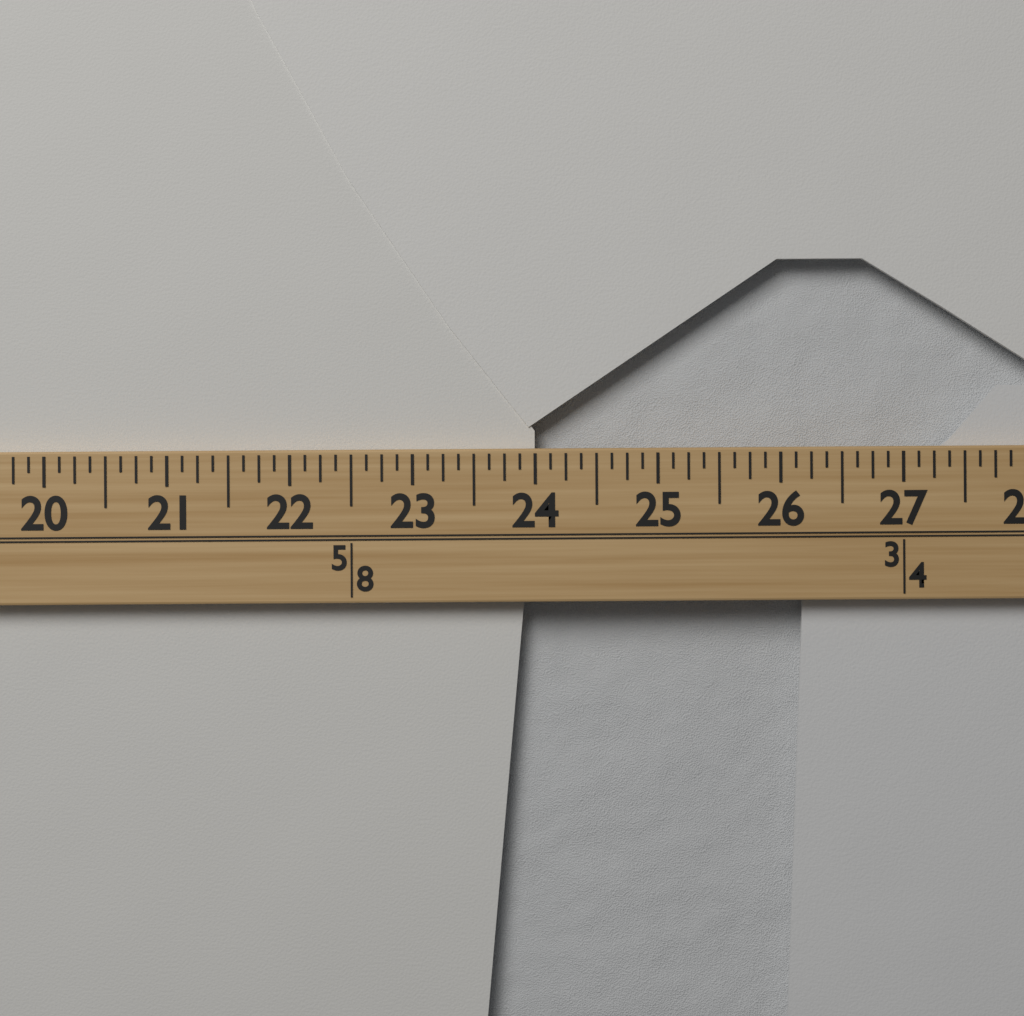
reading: 24.000 (no unit)
